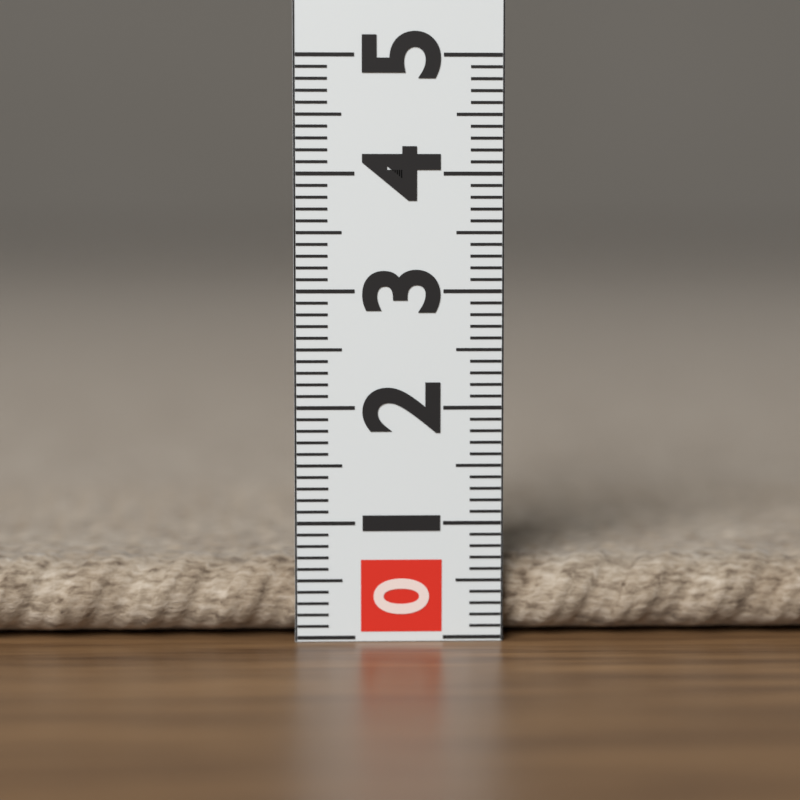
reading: 0.7 (no unit)
